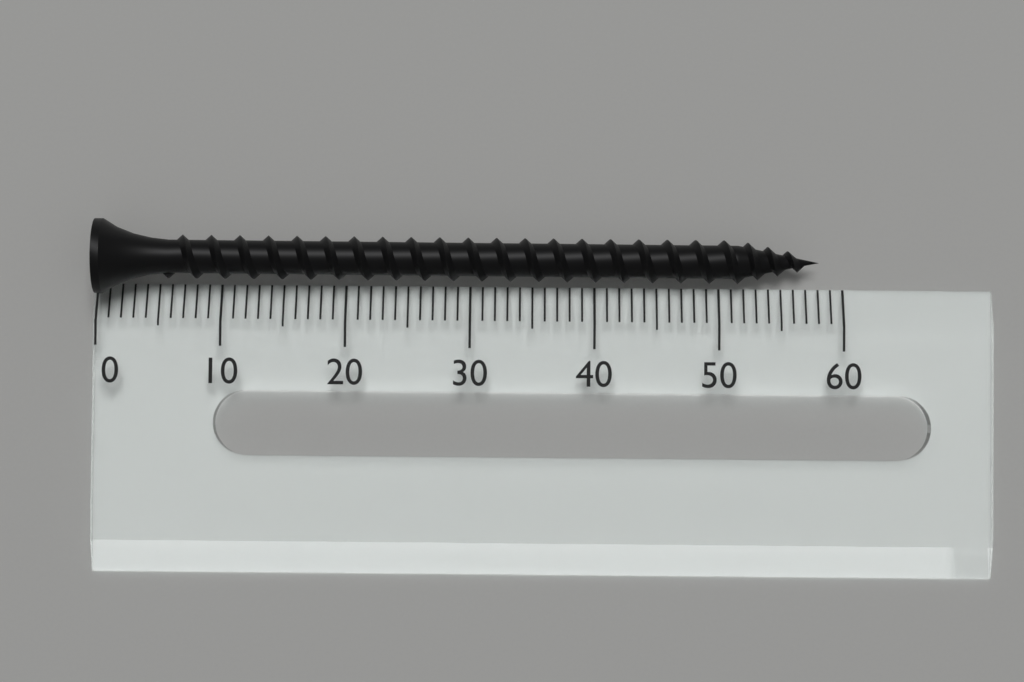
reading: 58 (no unit)
